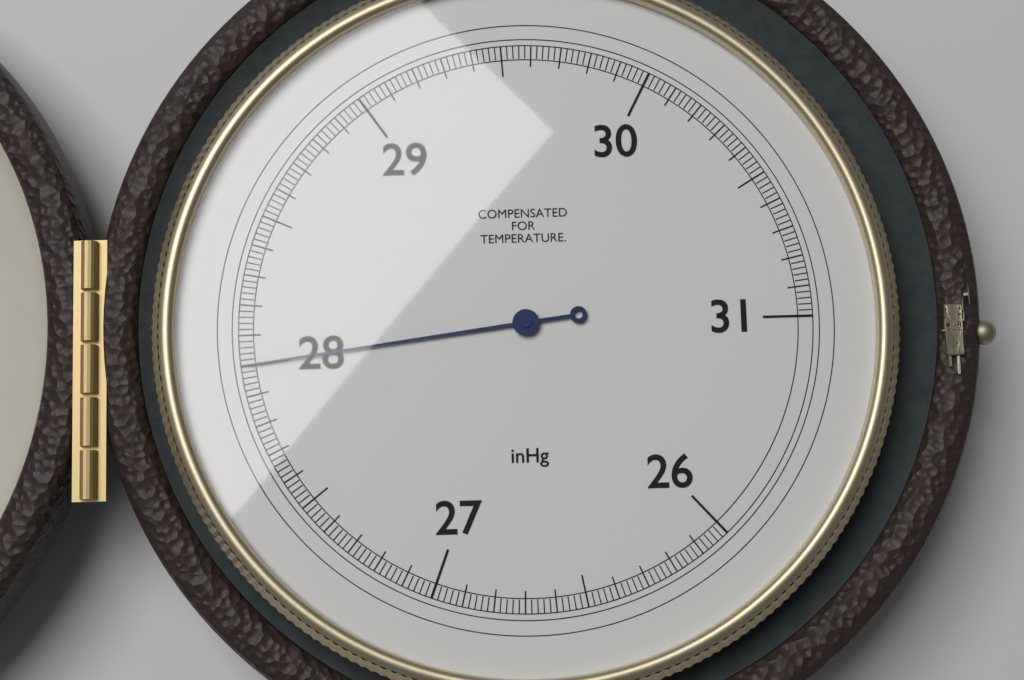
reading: 28.00 inHg
